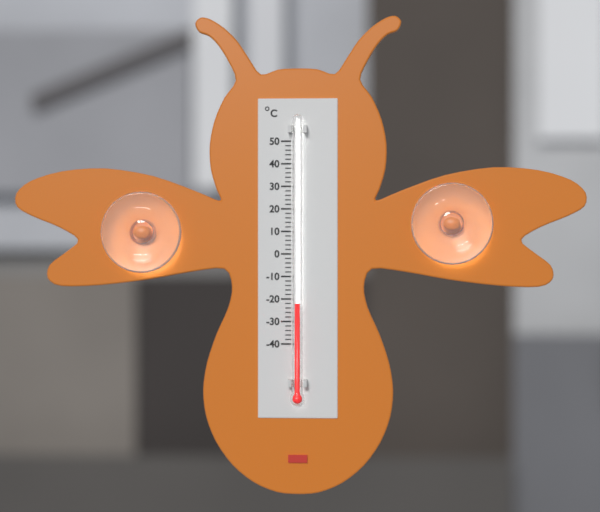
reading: -22 °C
